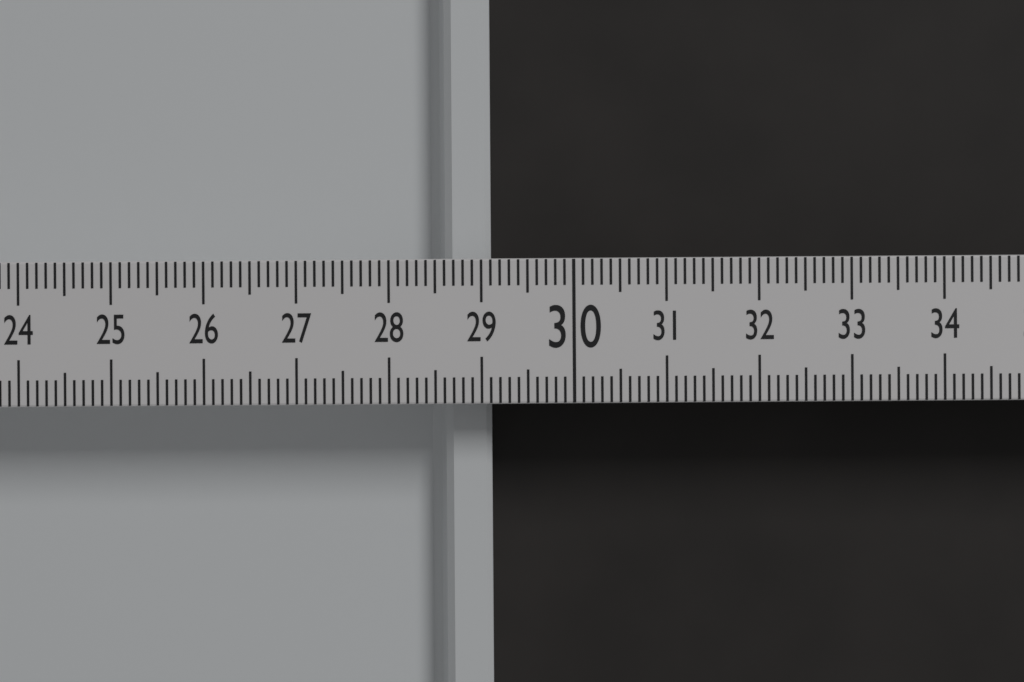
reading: 29.1 (no unit)
